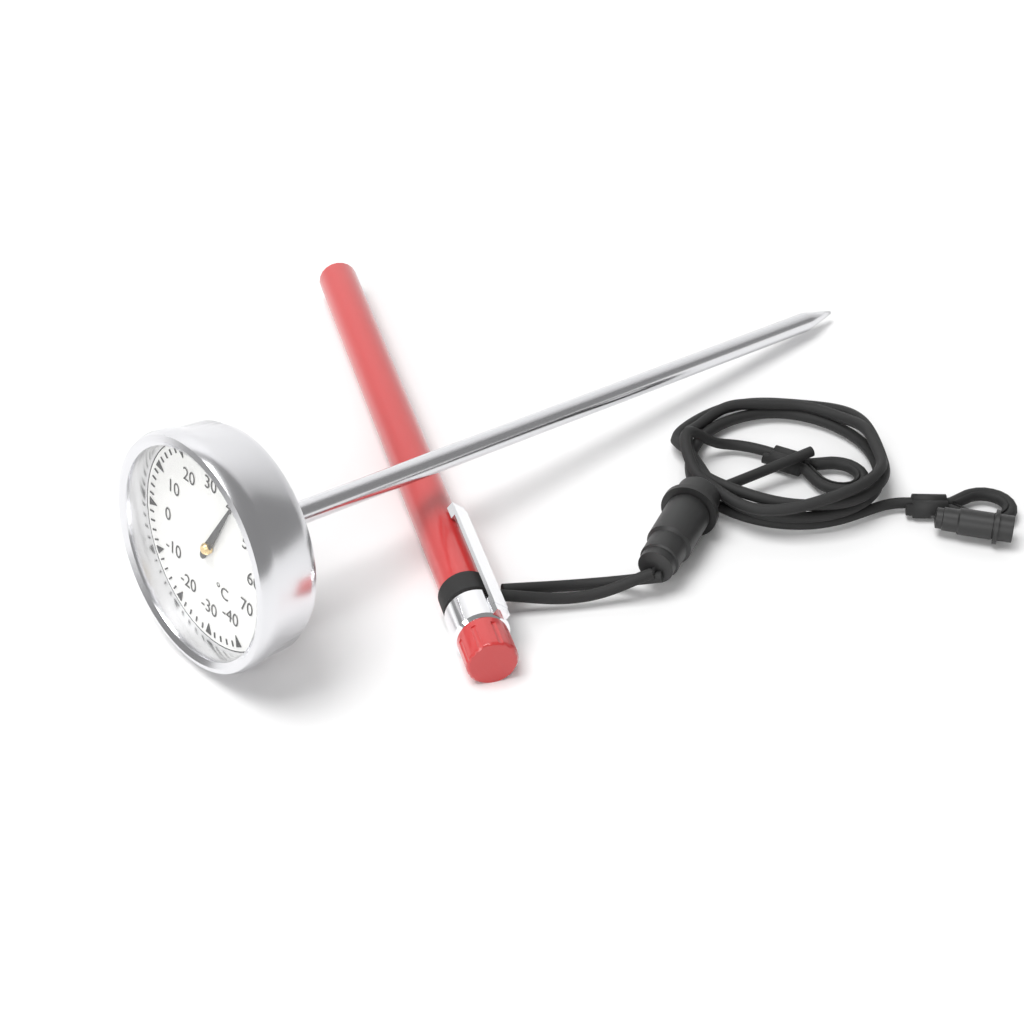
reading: 40 °C
